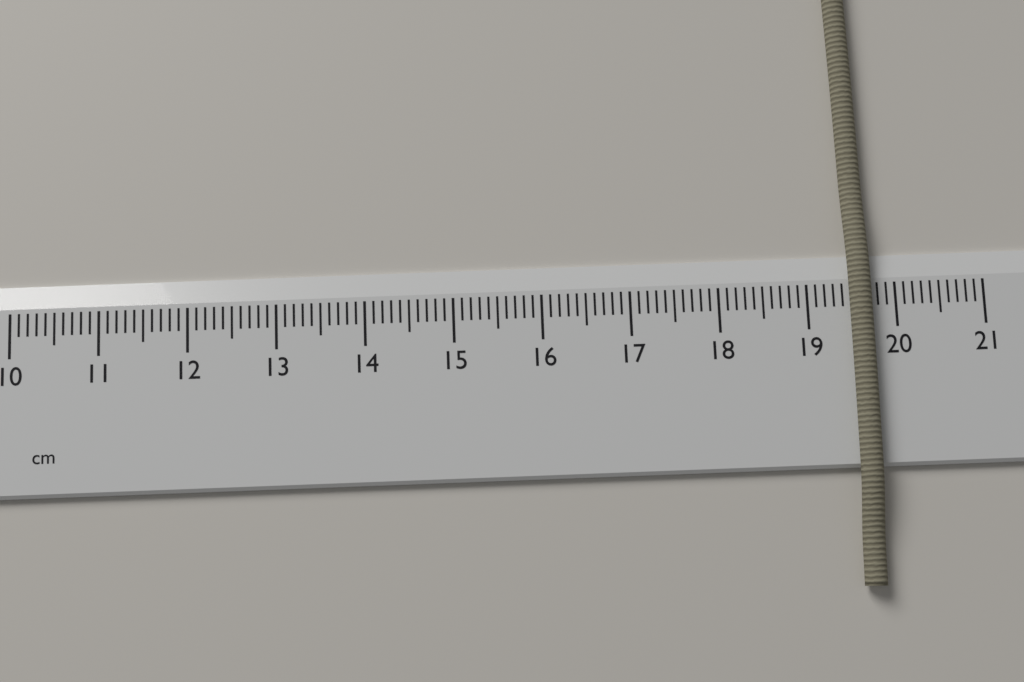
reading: 19.7 cm
